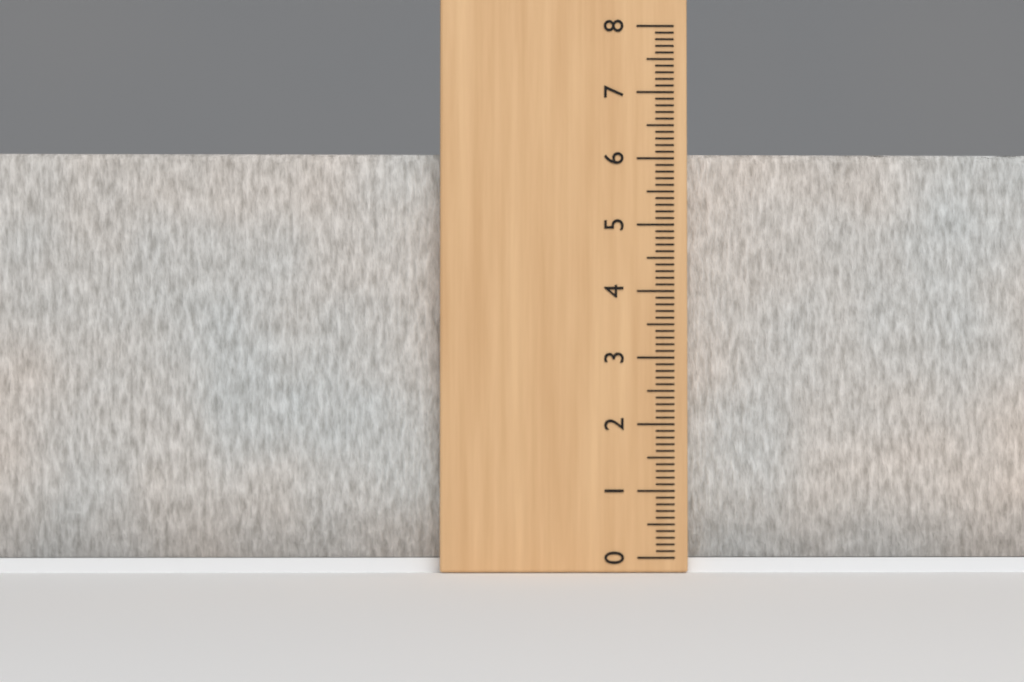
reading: 6.1 (no unit)
